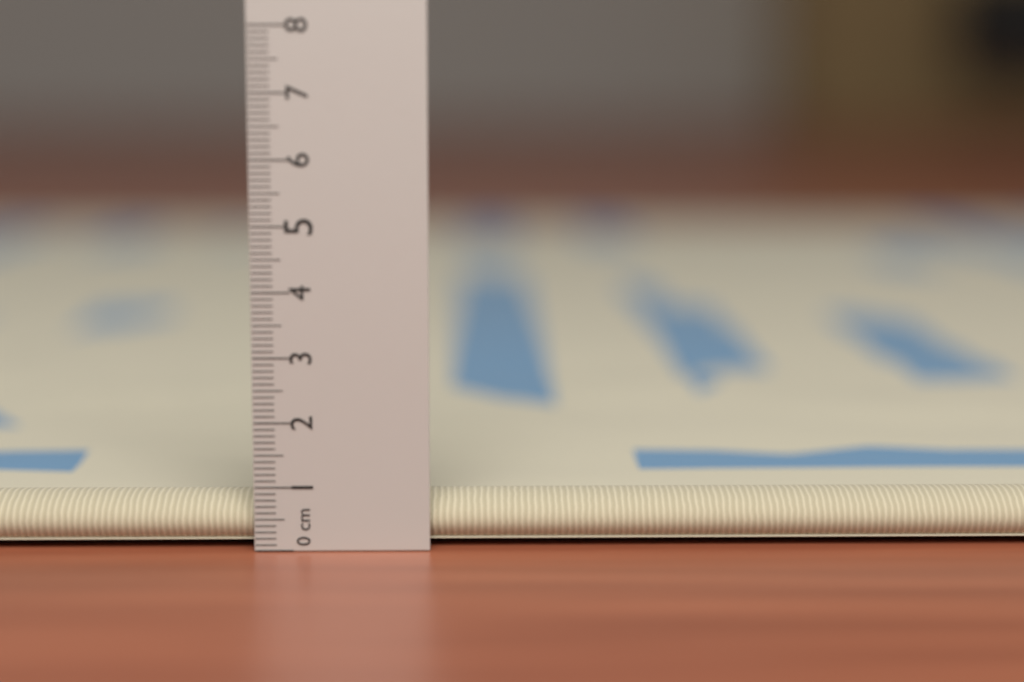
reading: 0.8 cm
